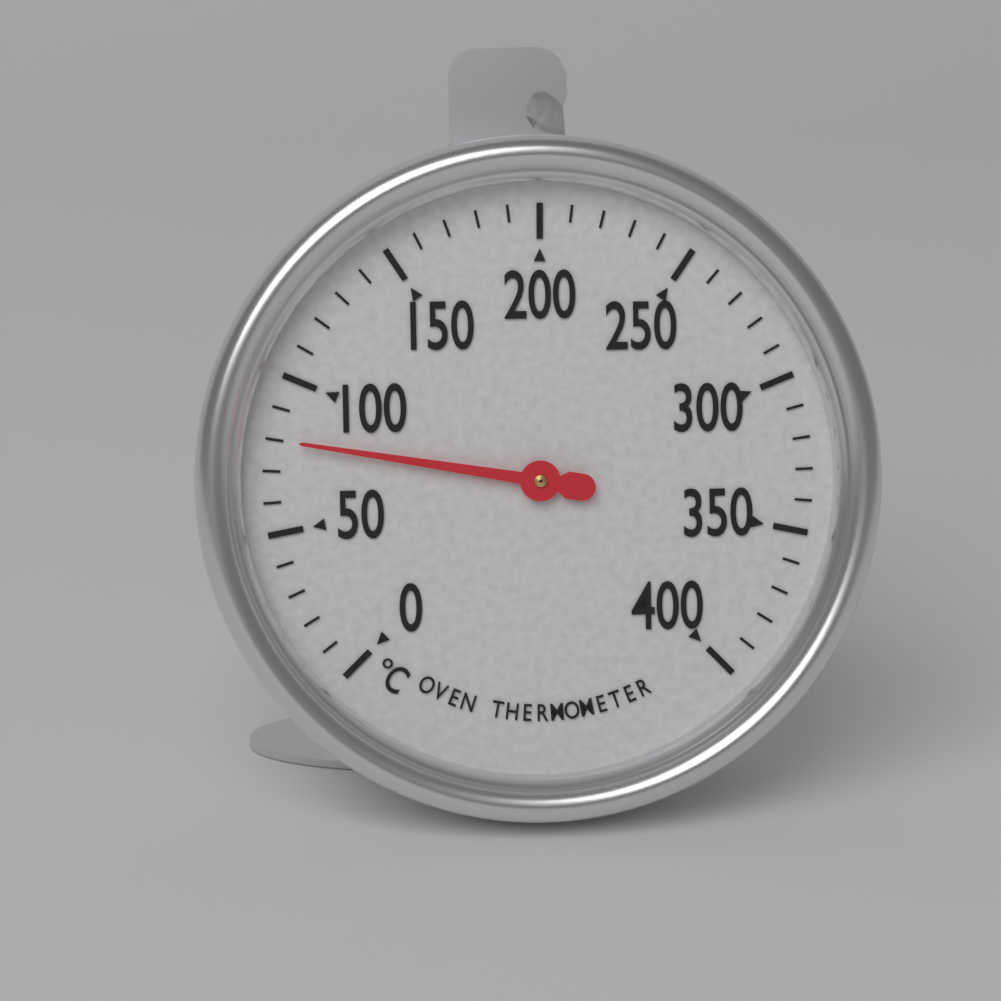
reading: 80 °C
